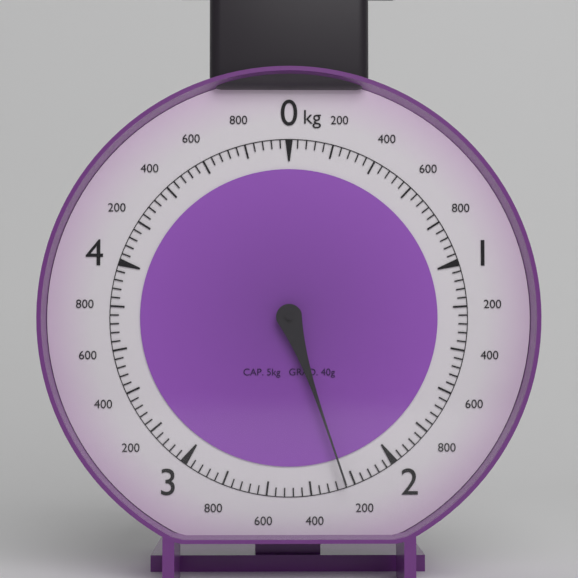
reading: 2.24 kg
